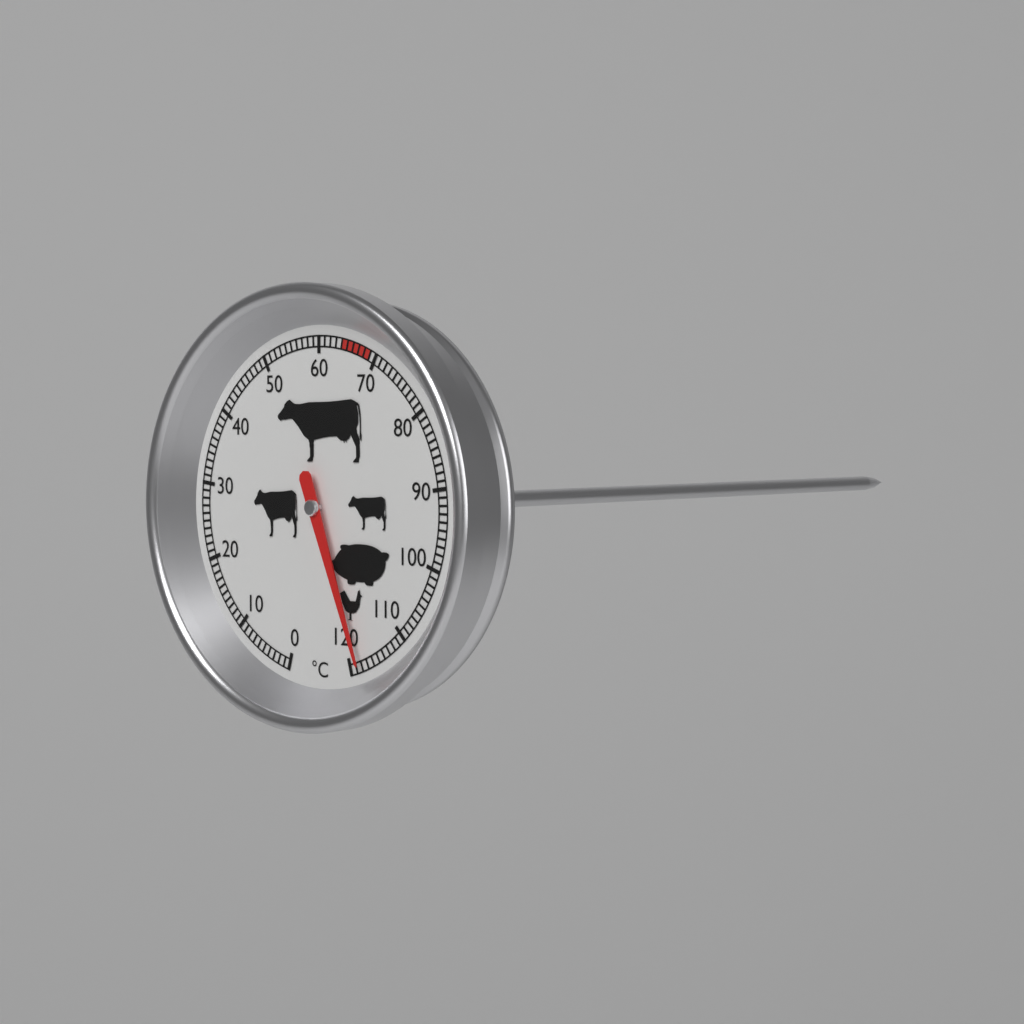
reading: 118 °C
